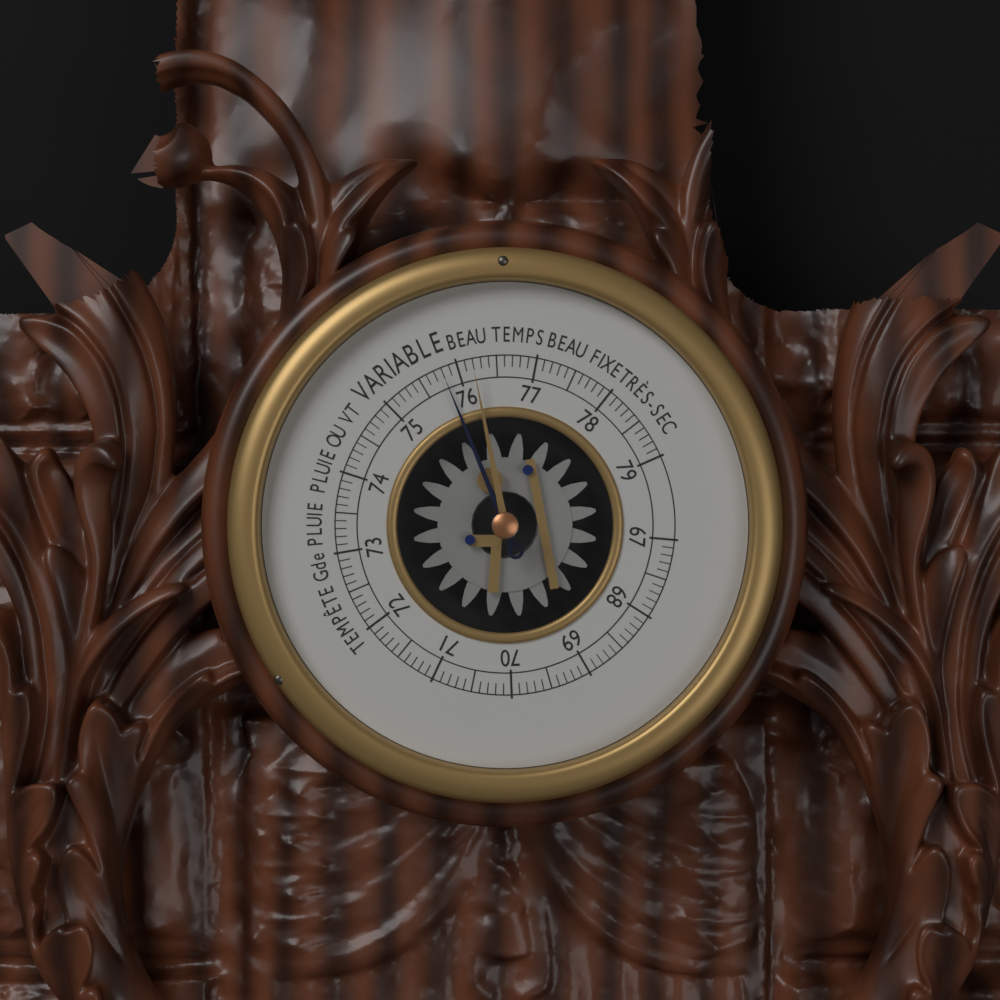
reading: 75.8 (no unit)
